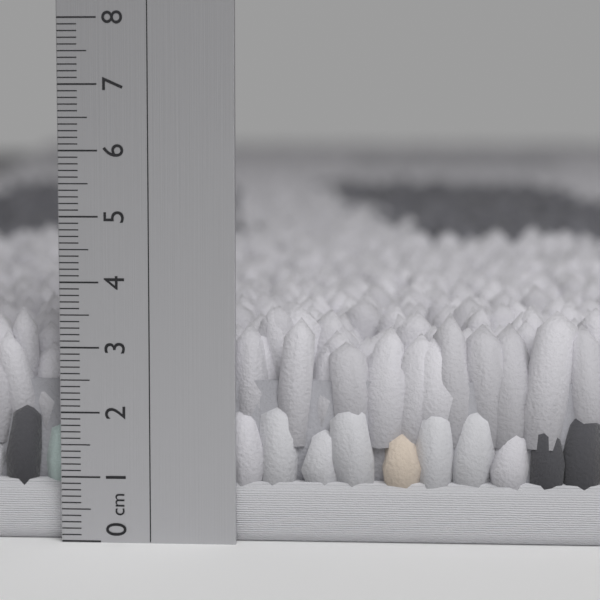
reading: 3.6 cm
